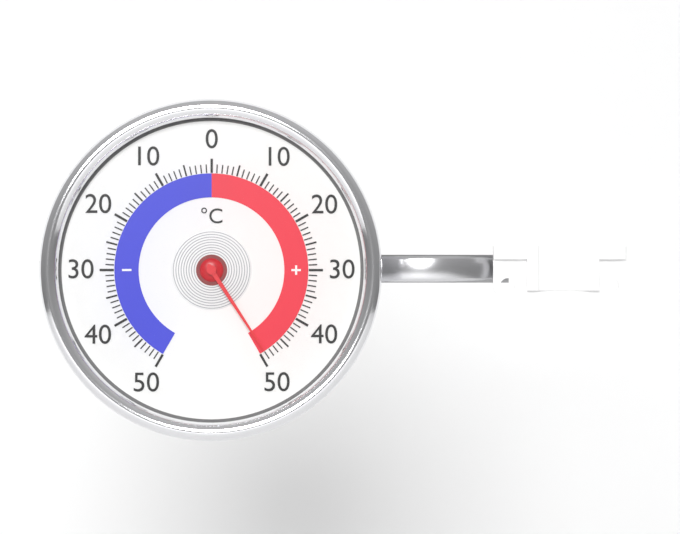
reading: 49 °C
